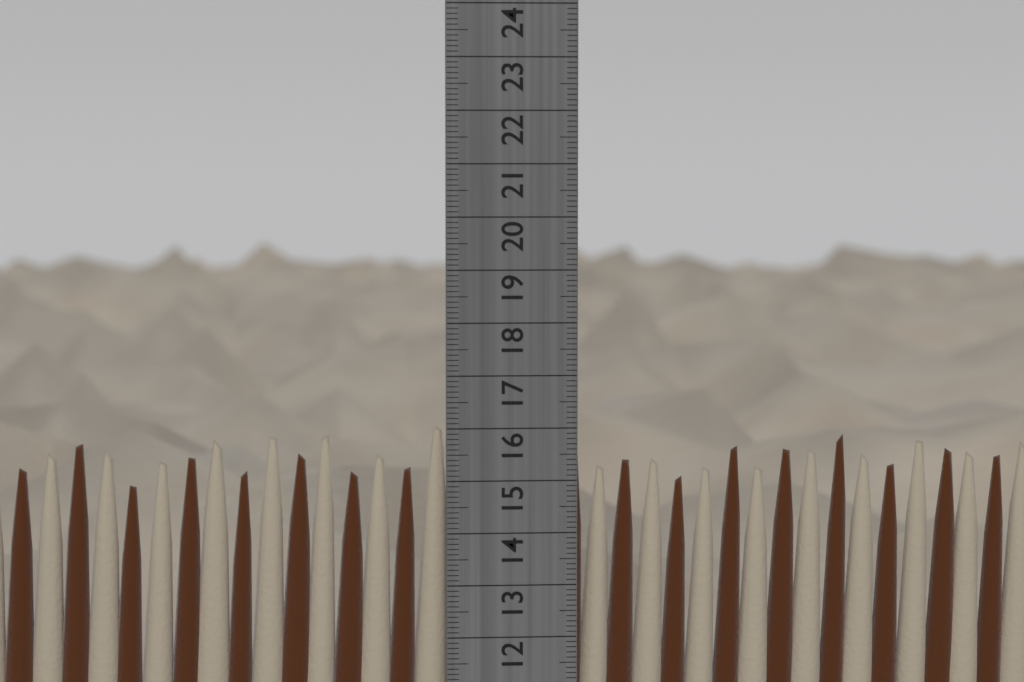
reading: 16.1 cm
